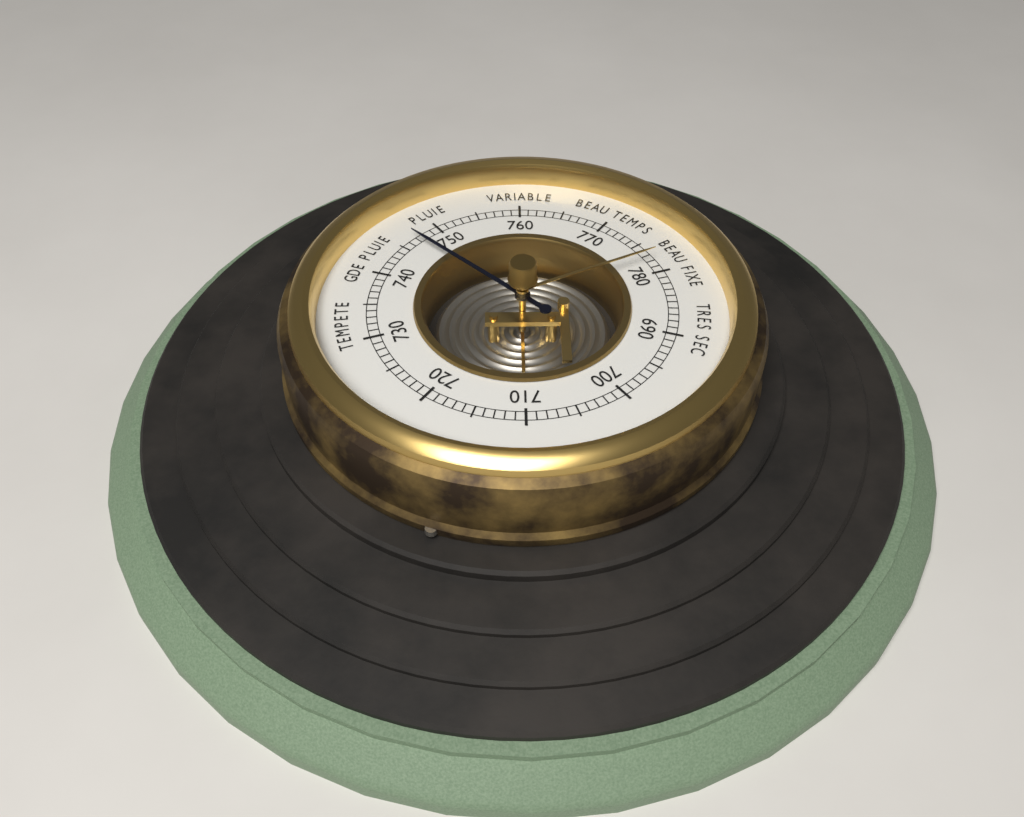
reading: 747 (no unit)
